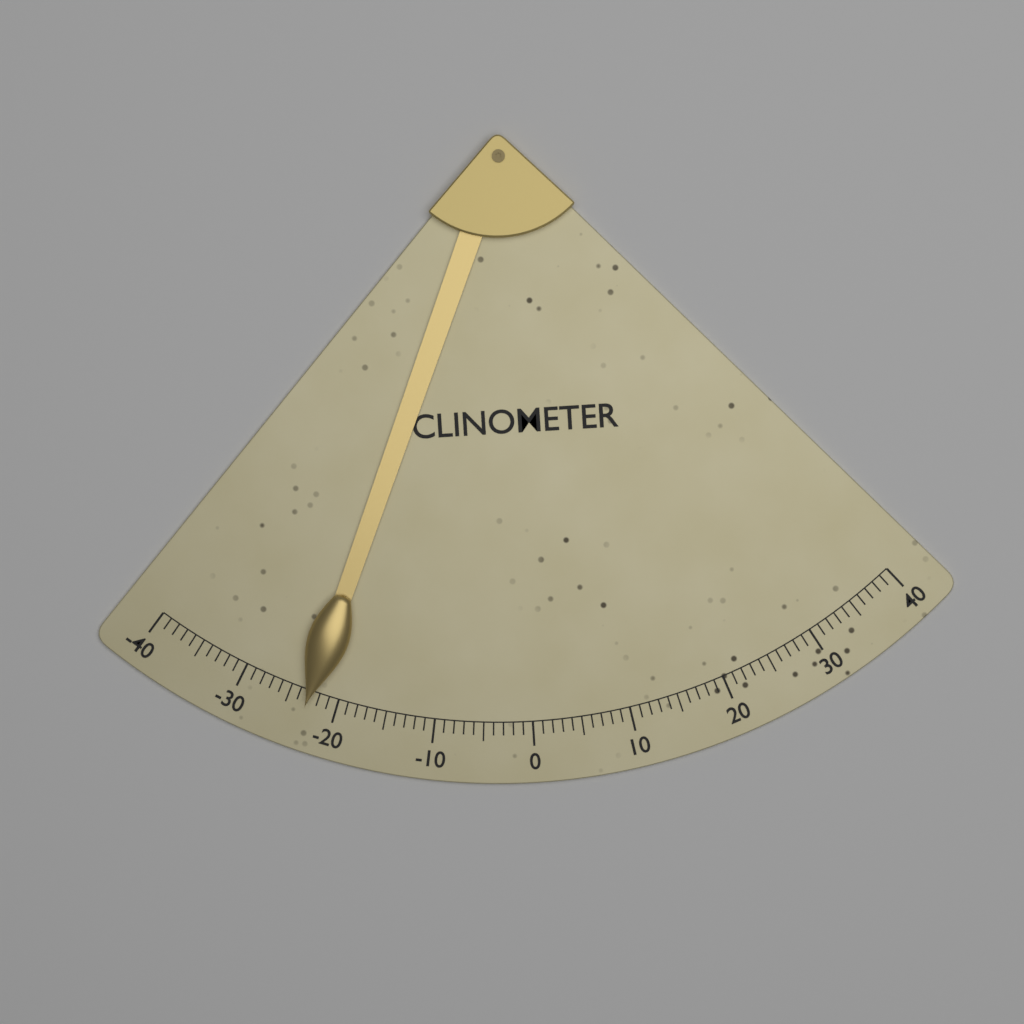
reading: -23 (no unit)
